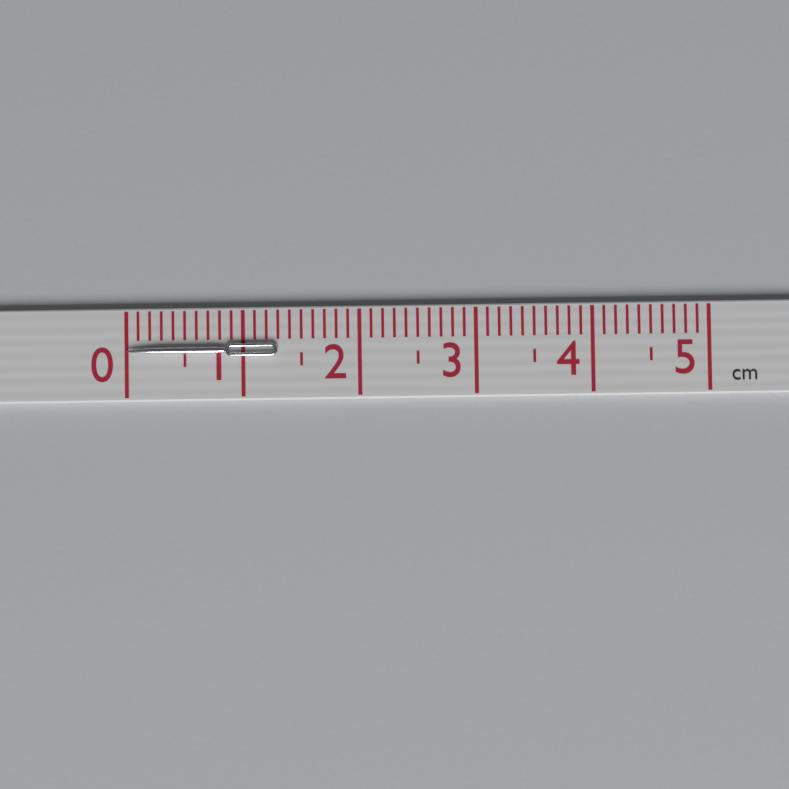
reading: 1.3 cm
